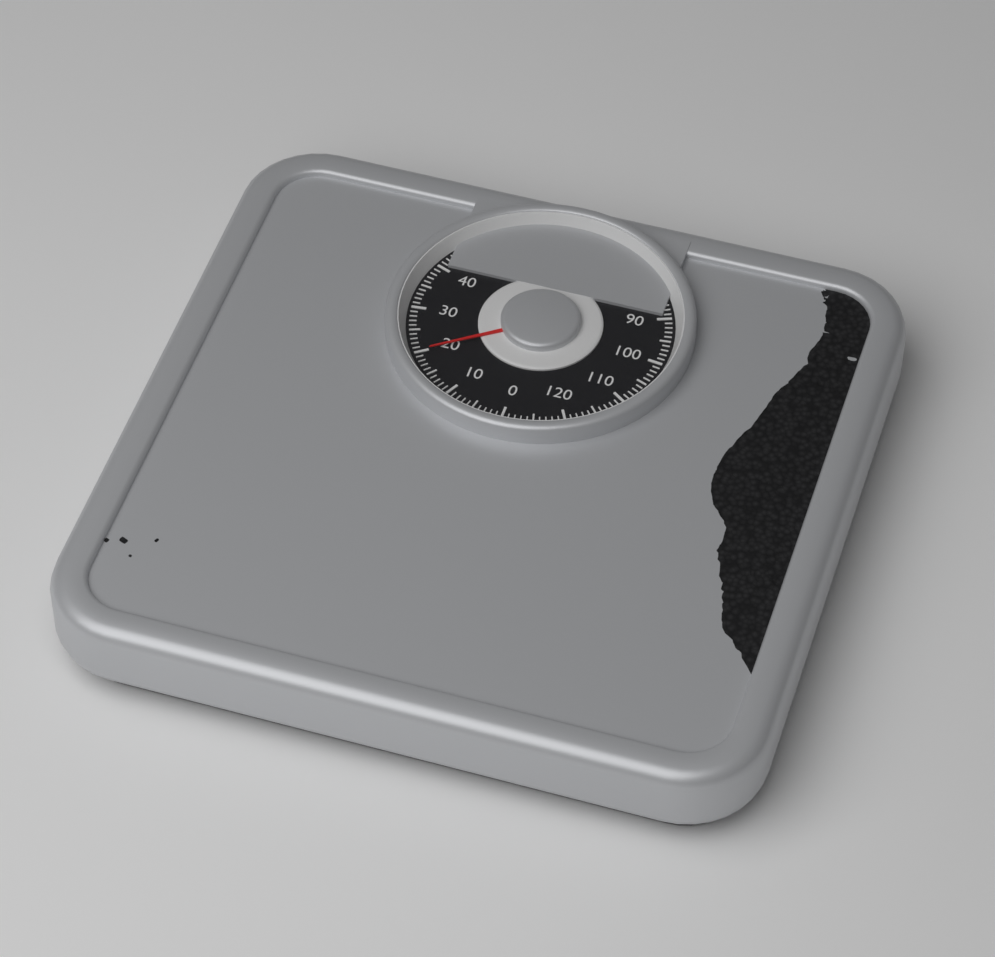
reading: 20 kg
